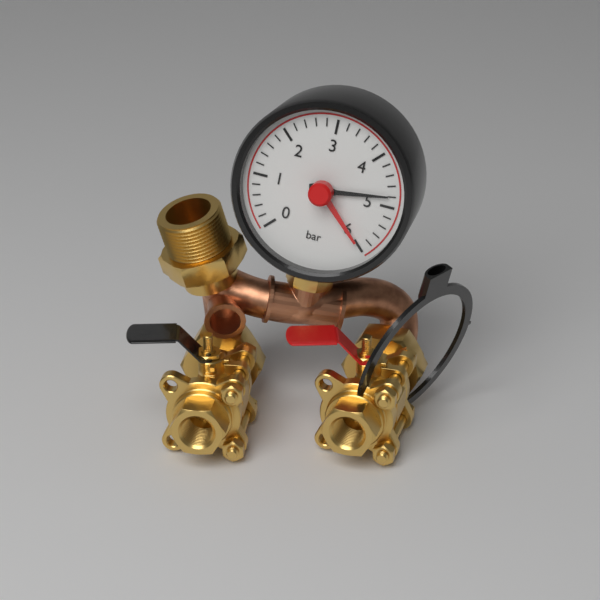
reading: 4.8 bar
